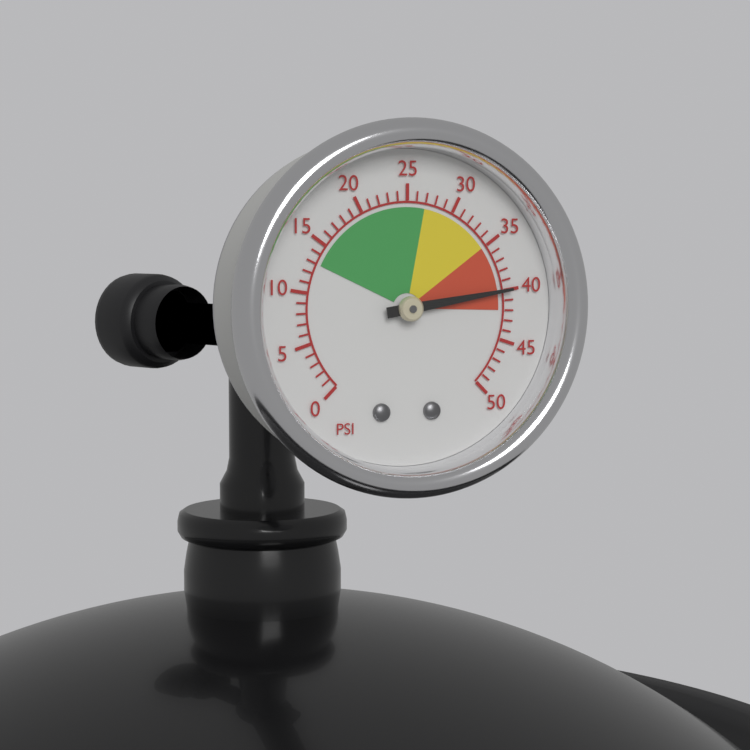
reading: 40 psi
